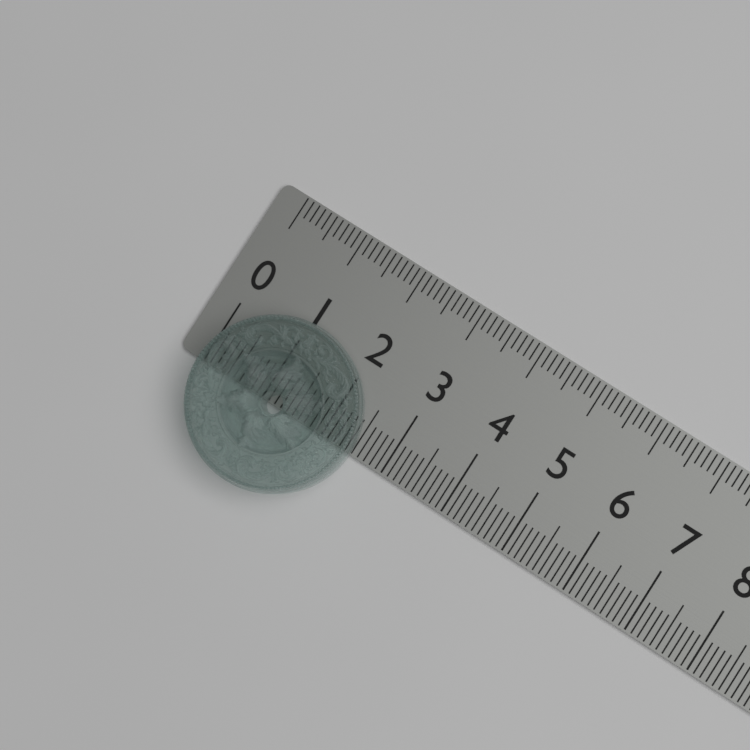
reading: 2.5 (no unit)
